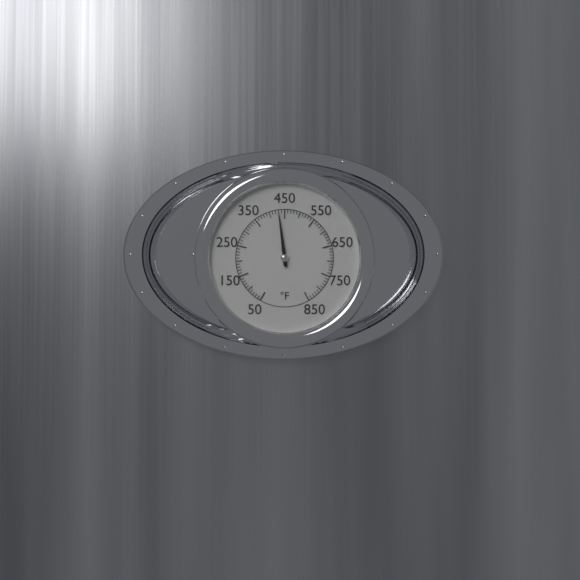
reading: 430 °F
